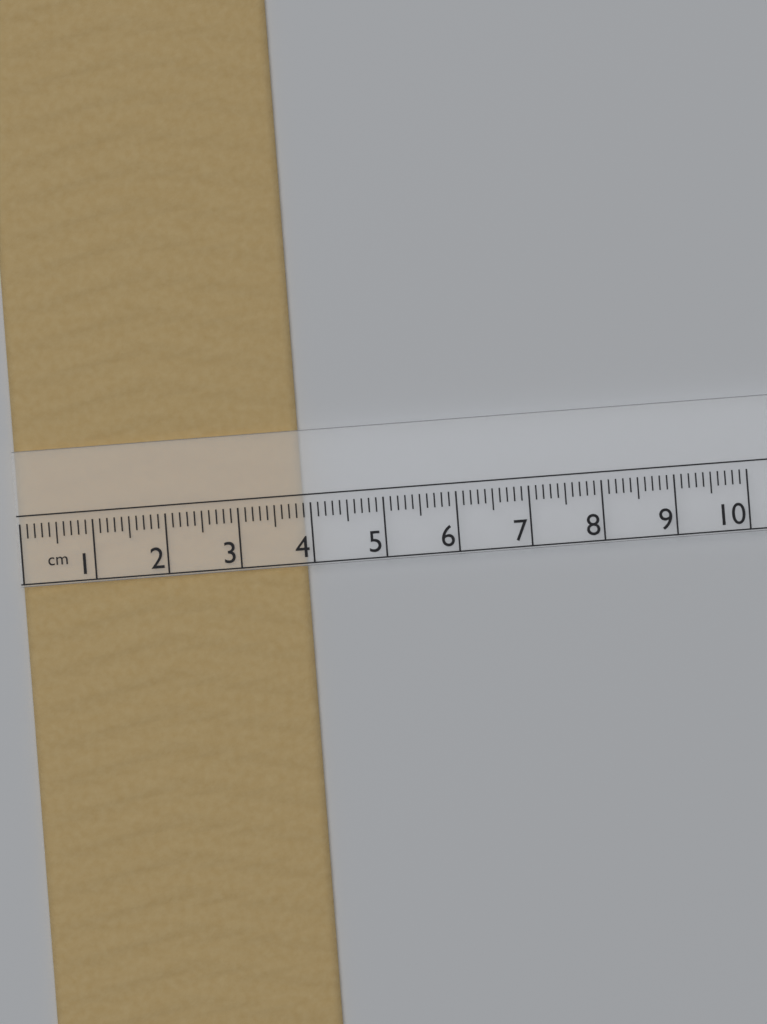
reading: 3.9 cm
